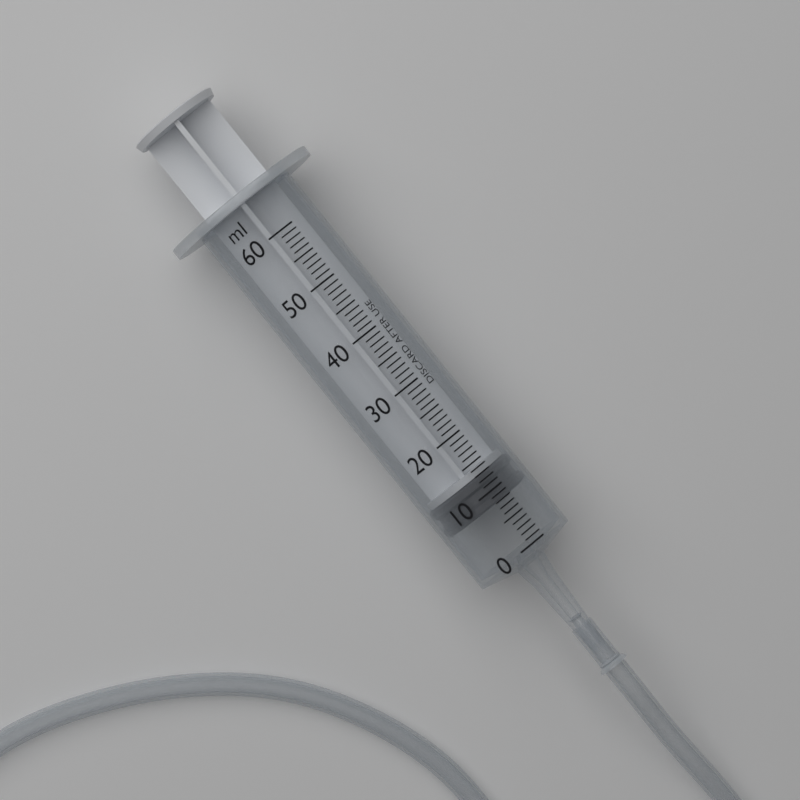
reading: 8 ml
